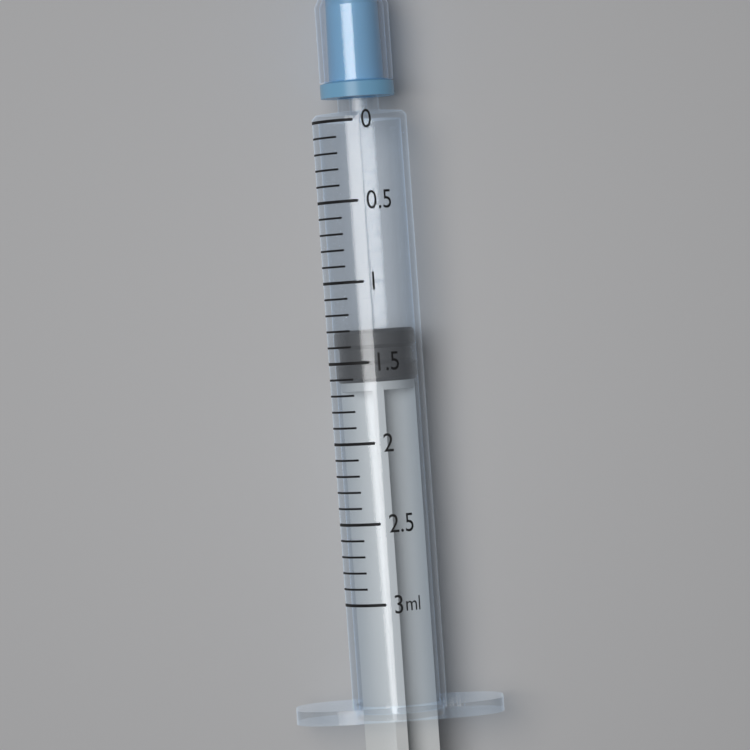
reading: 1.3 ml
